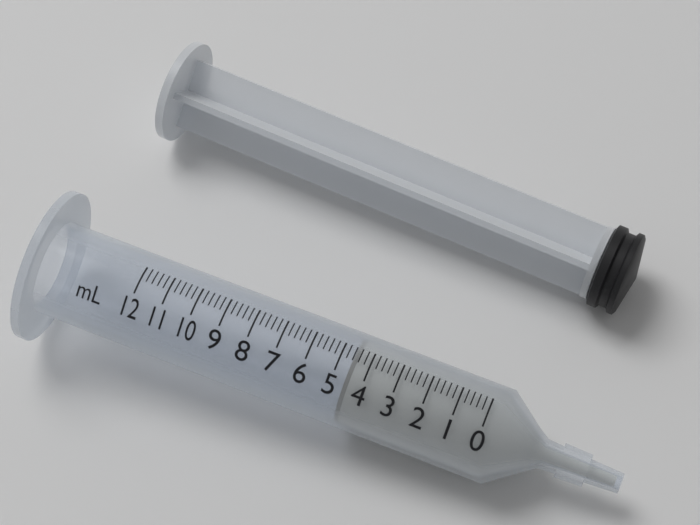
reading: 4.6 ml
